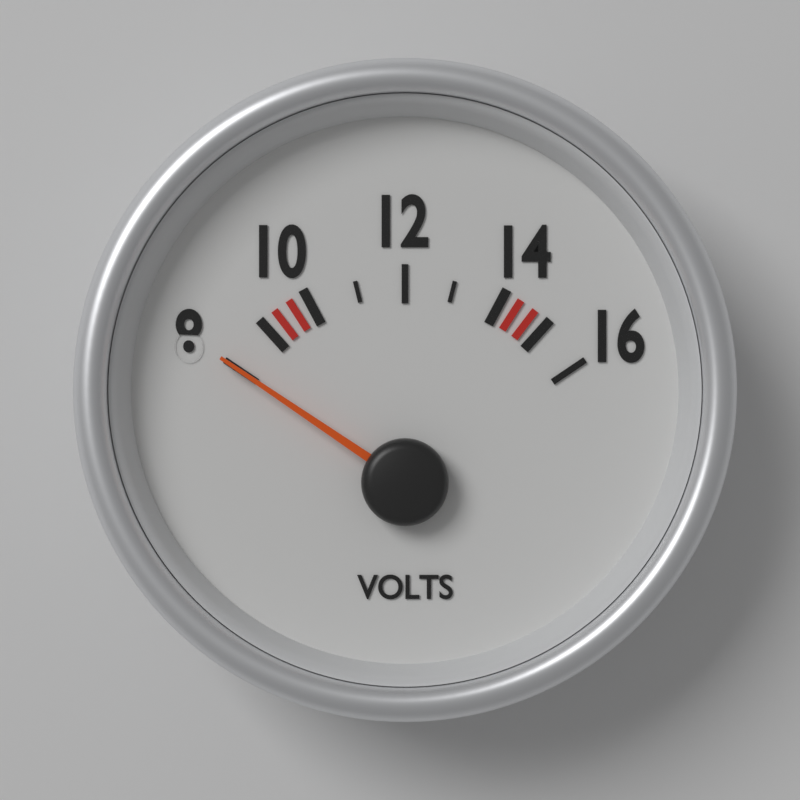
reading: 8 V
